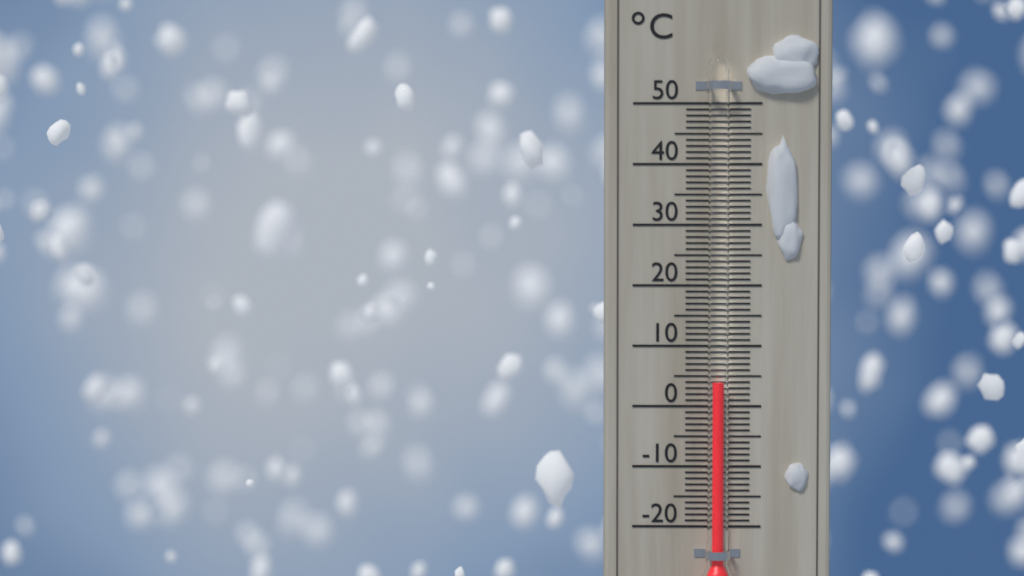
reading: 4 °C
